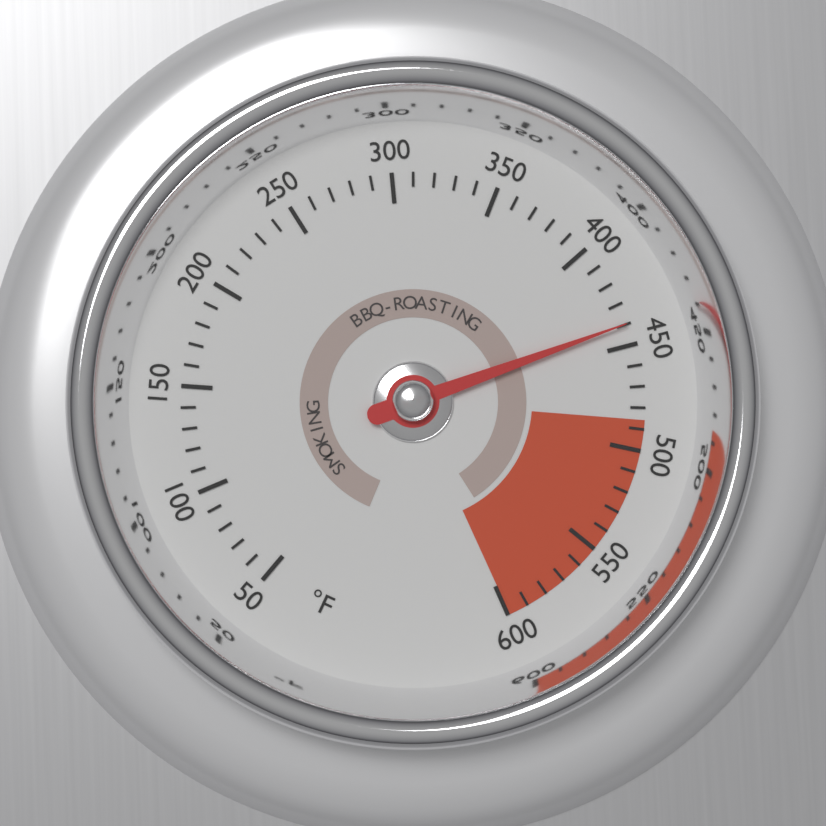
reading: 440 °F
